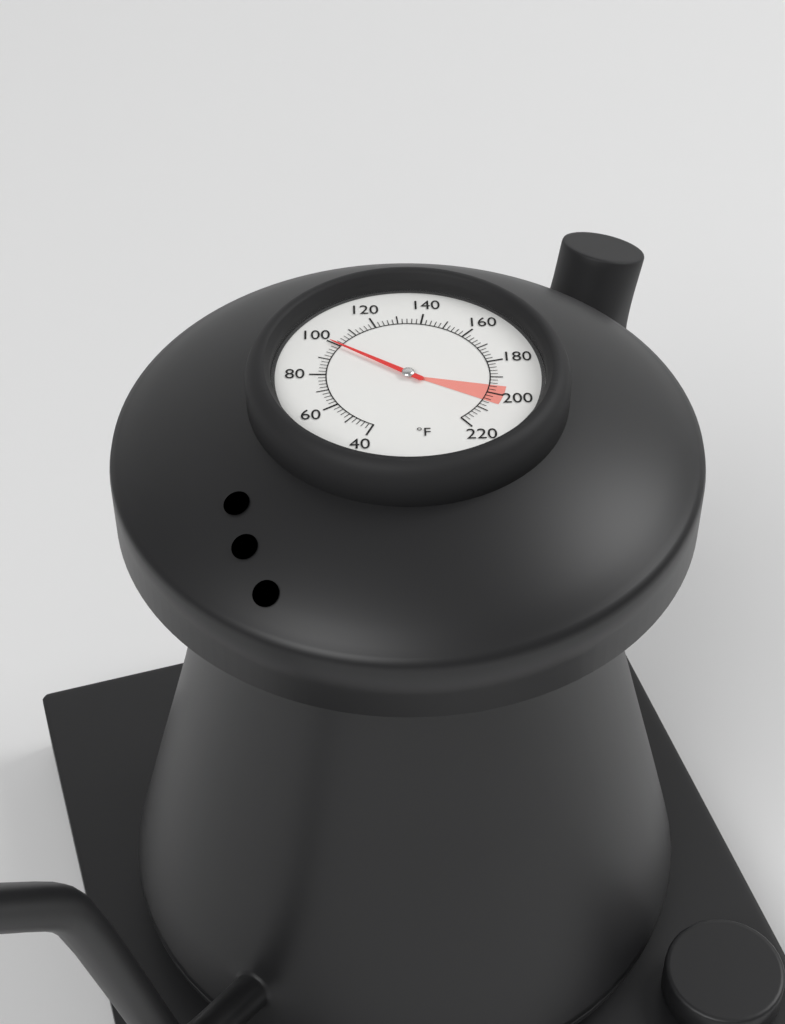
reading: 100 °F
